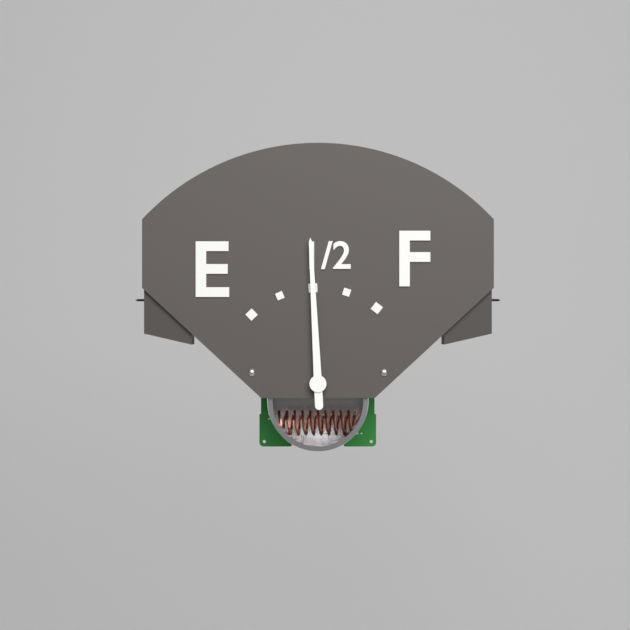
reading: 0.50 (no unit)
